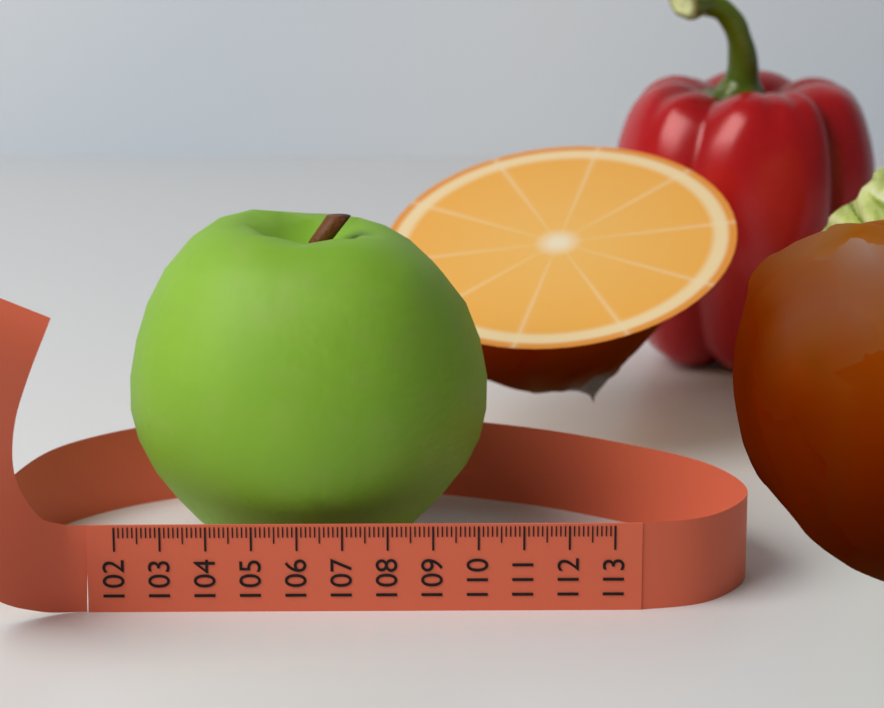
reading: 110.3 (no unit)
